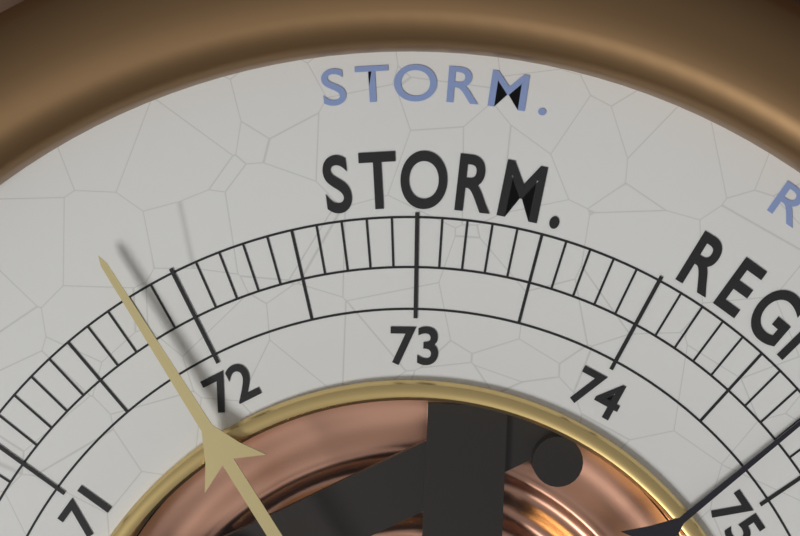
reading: 71.8 (no unit)
